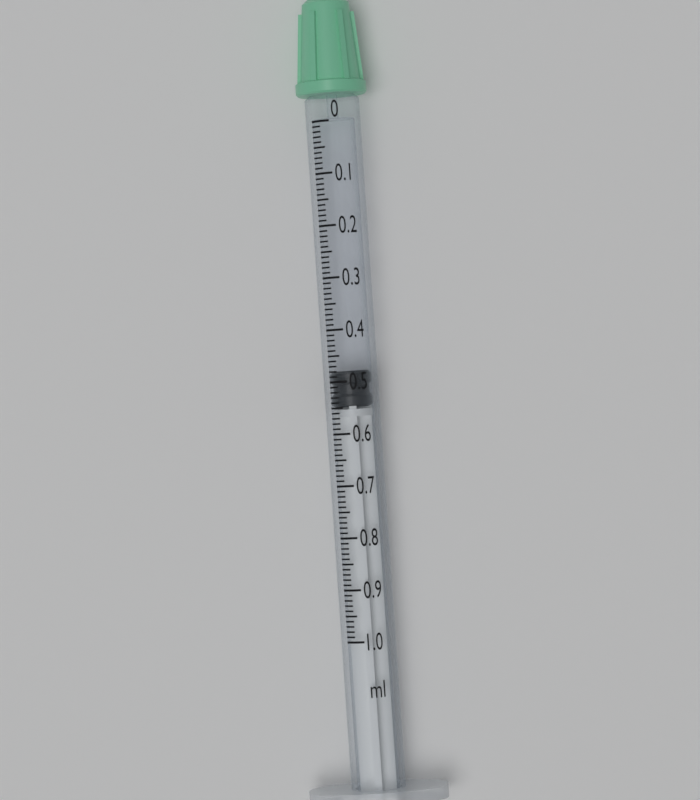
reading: 0.48 ml
